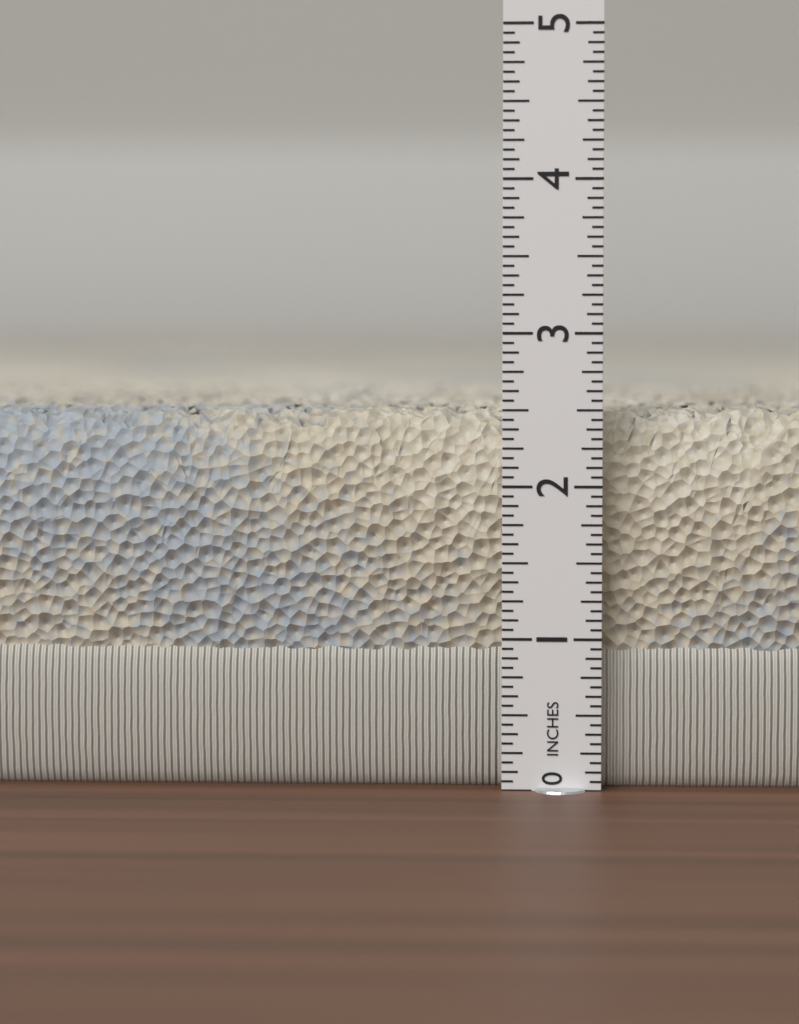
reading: 2.5000 in
